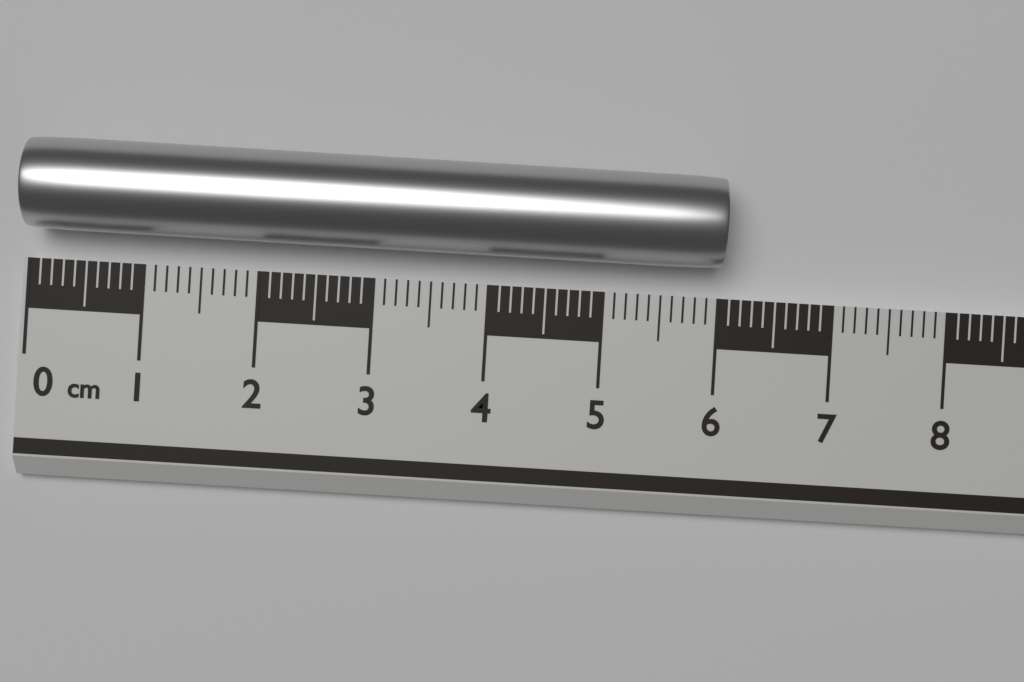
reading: 6.0 cm
